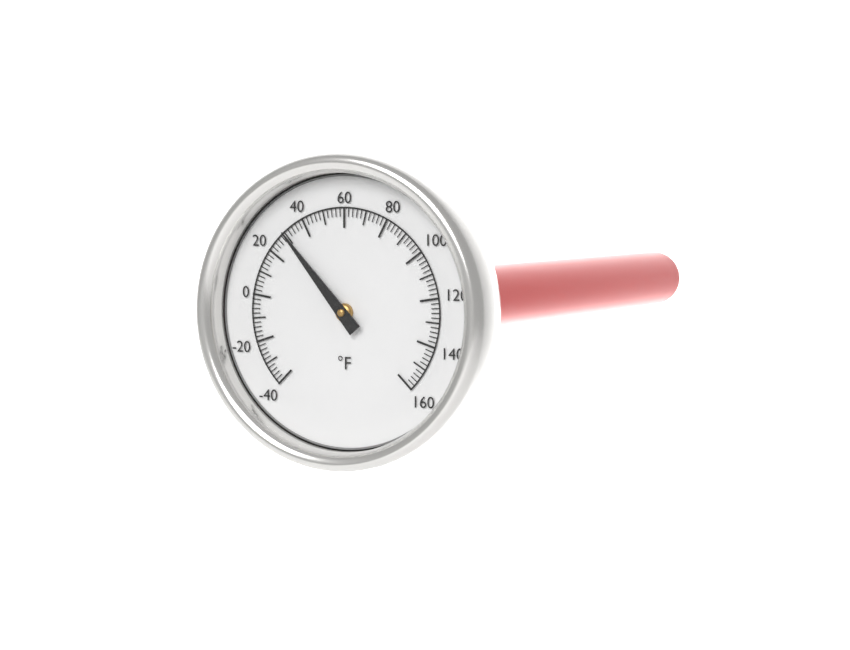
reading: 30 °F
